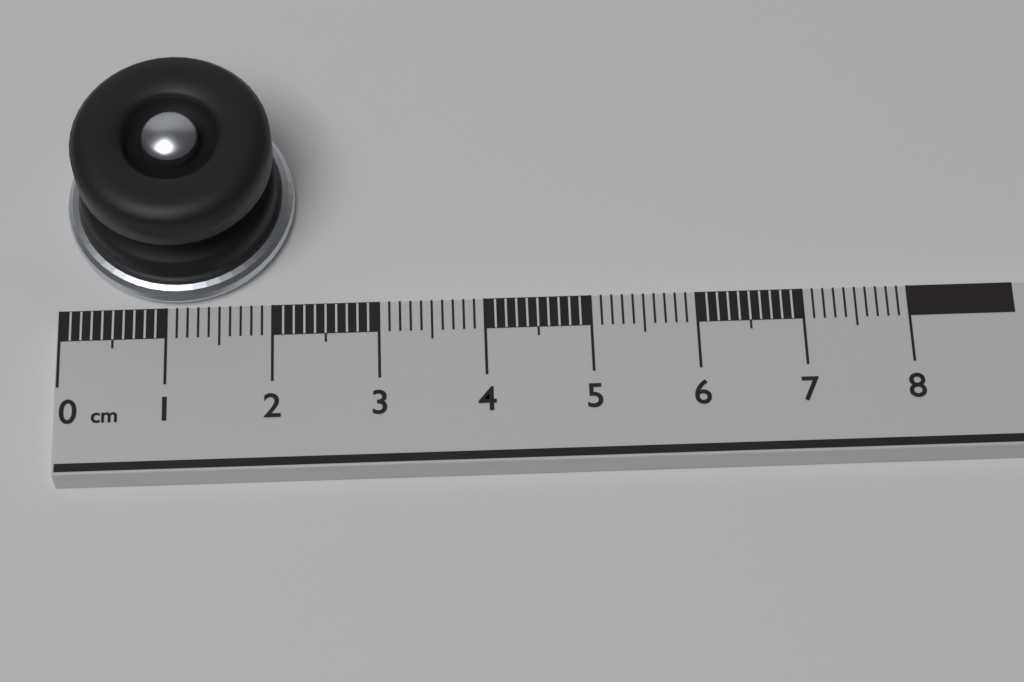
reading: 2.2 cm
